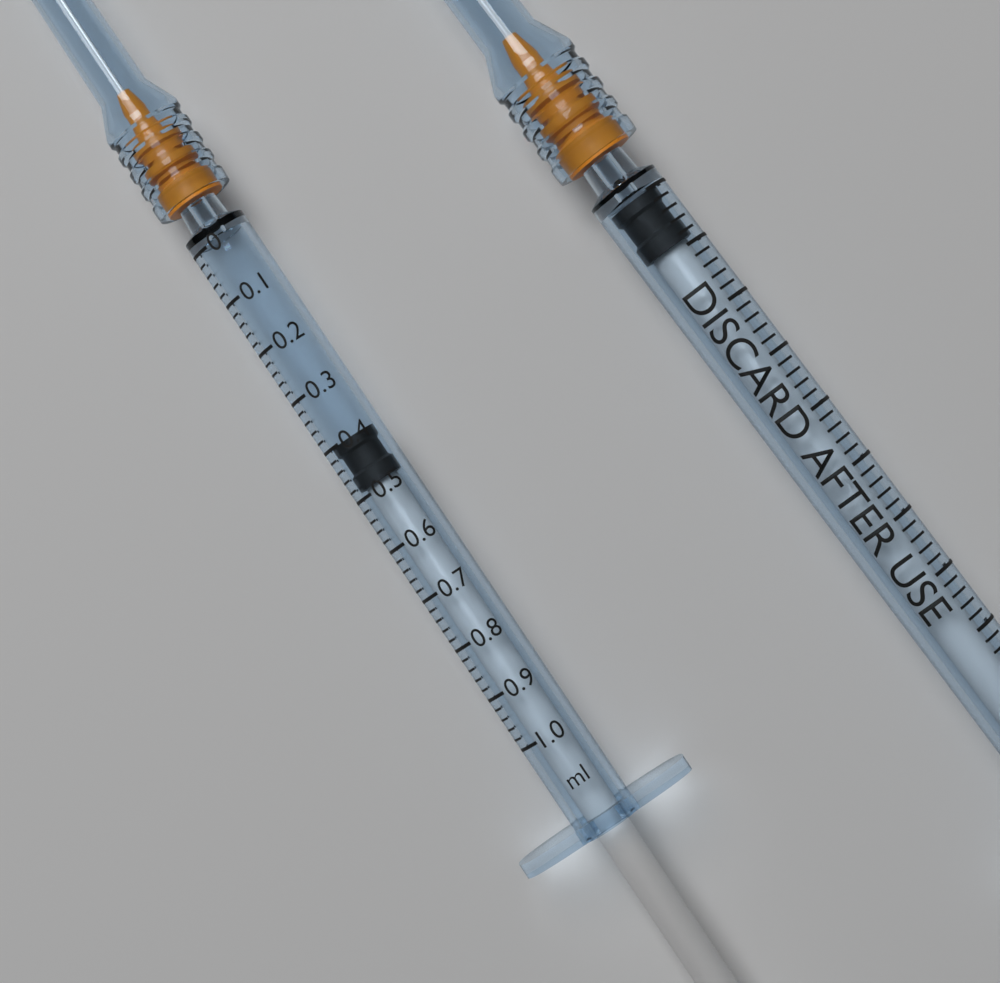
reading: 0.40 ml
